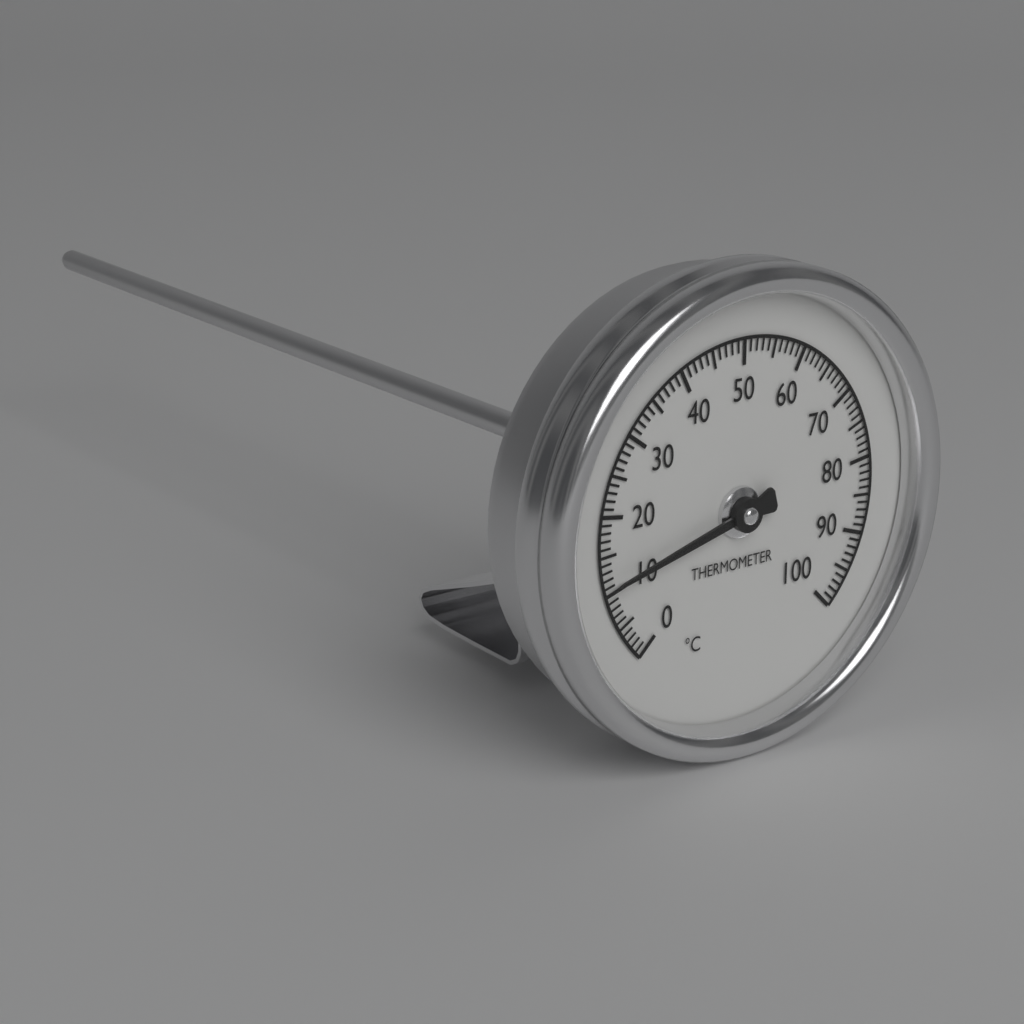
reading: 11 °C
